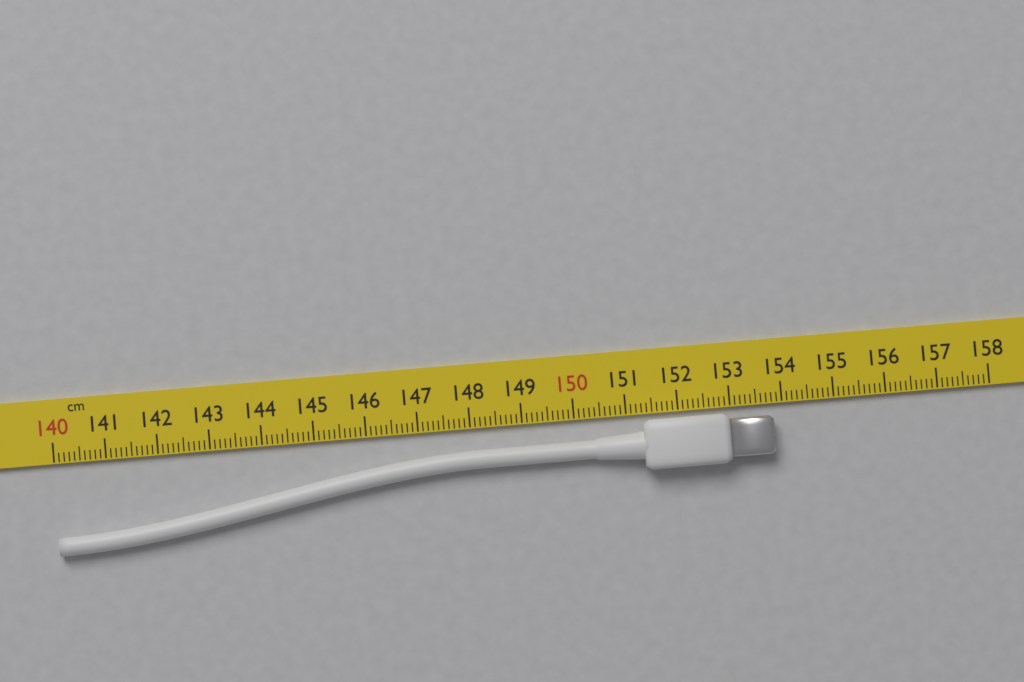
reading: 153.8 cm
